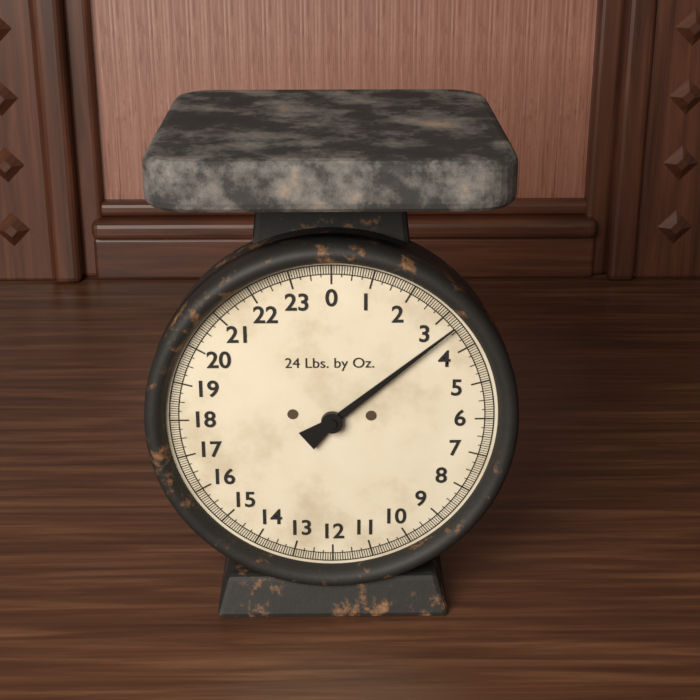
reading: 3.3750 lb
